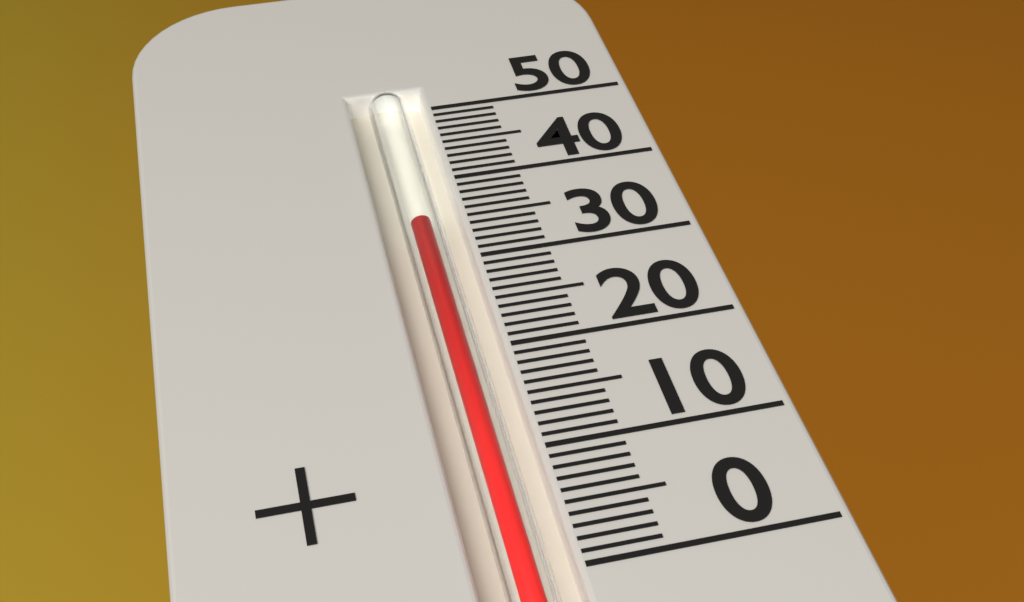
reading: 35 (no unit)
